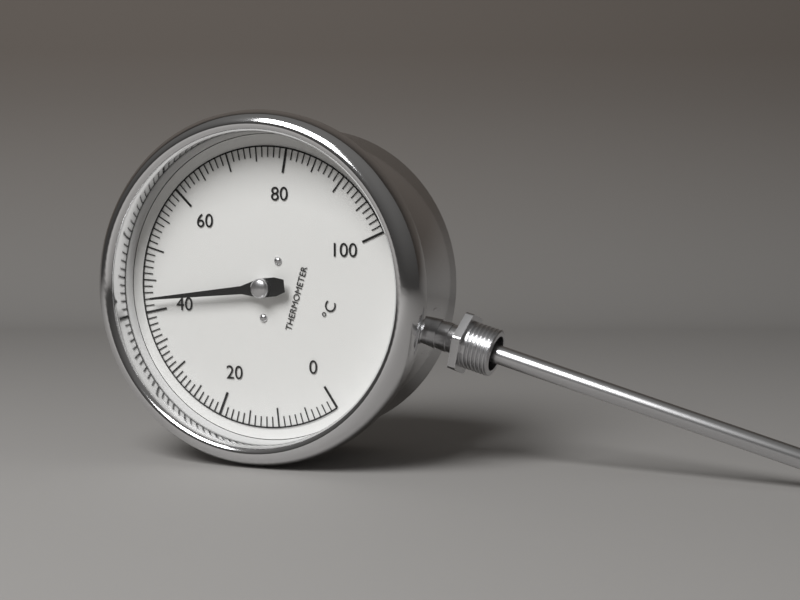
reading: 42 °C
